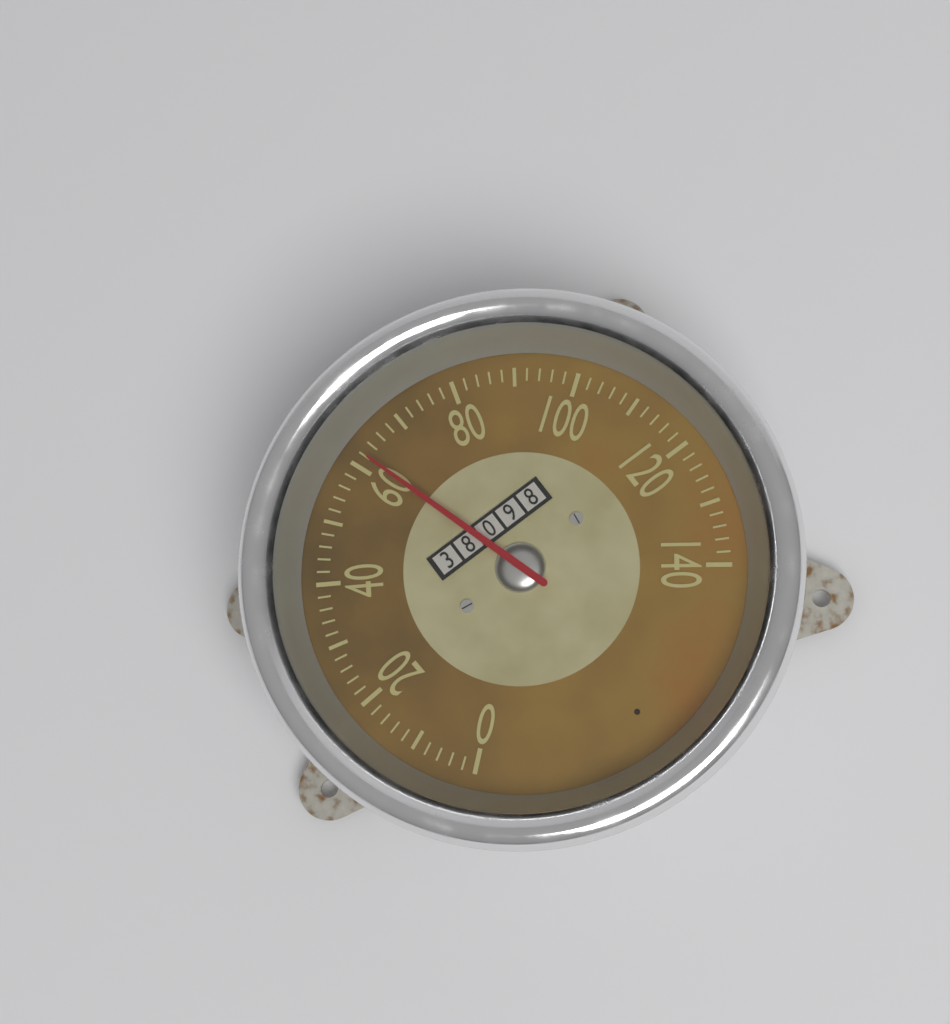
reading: 62 (no unit)
